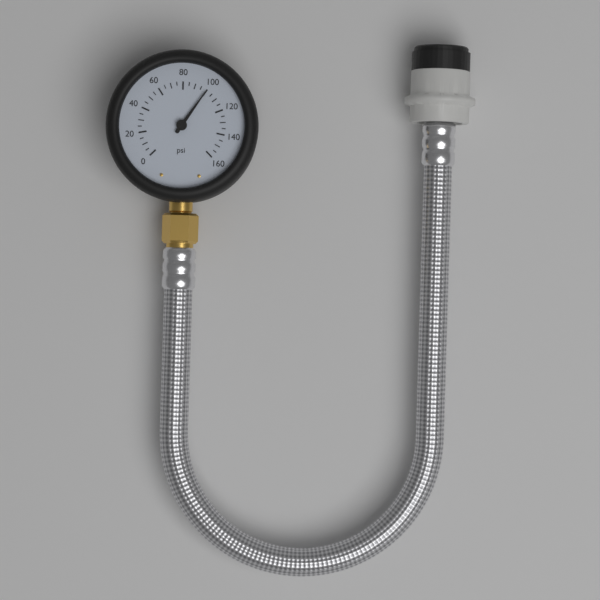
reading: 100 psi
